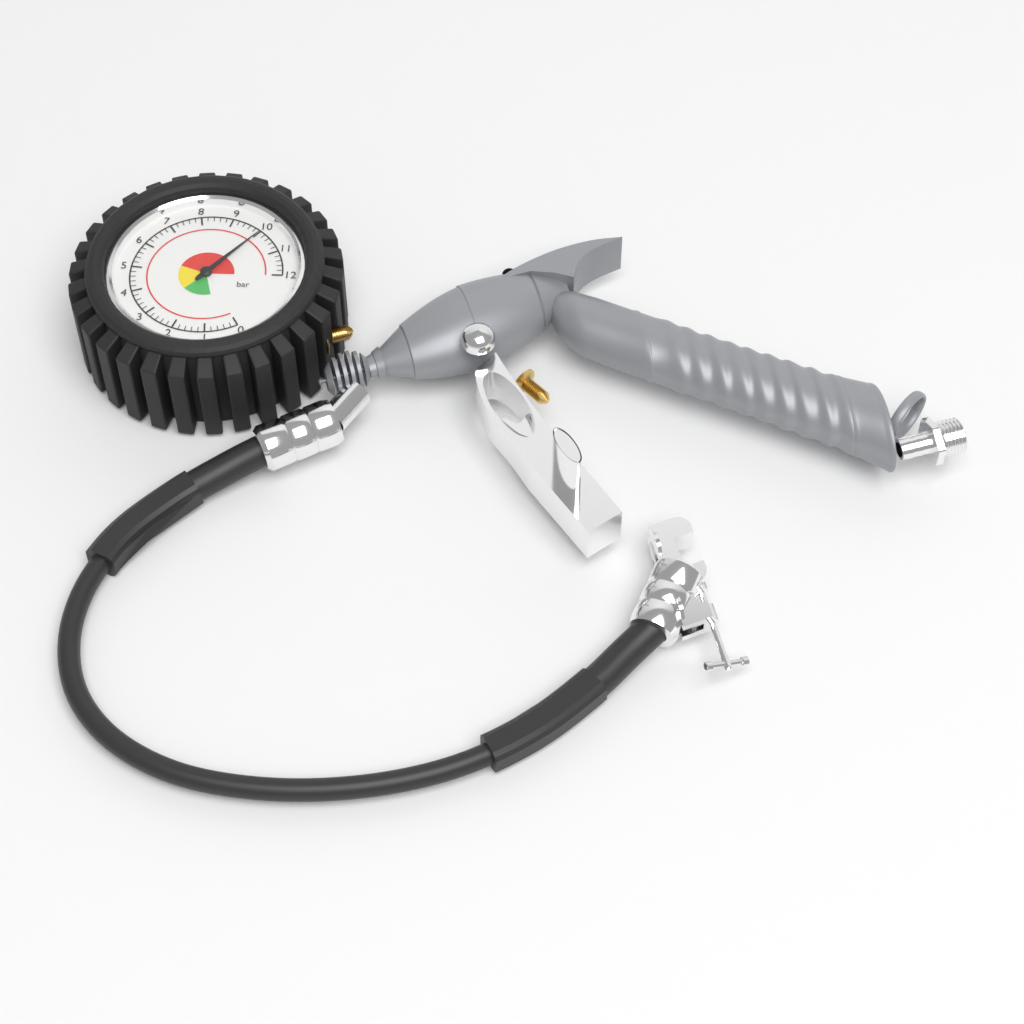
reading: 10.0 bar
